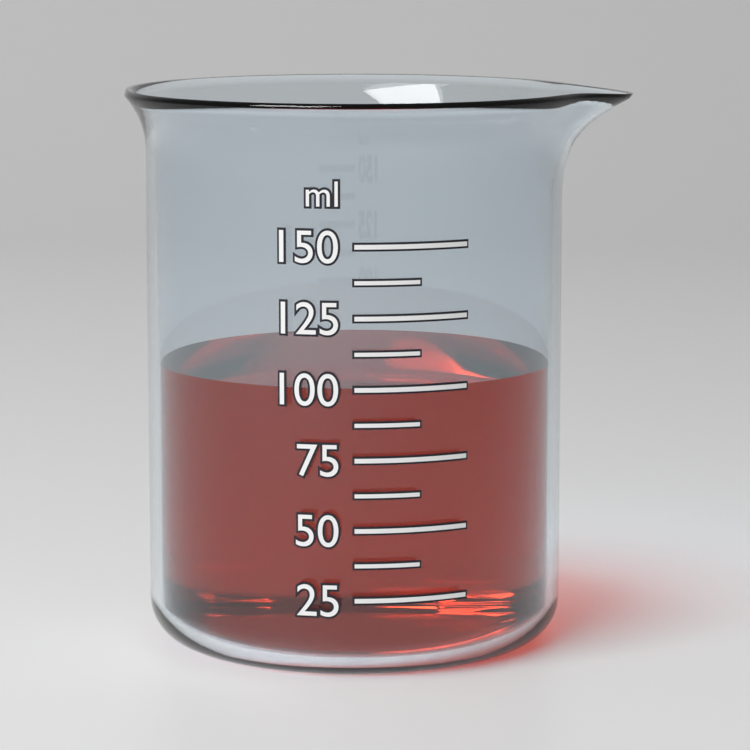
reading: 100.0 ml
